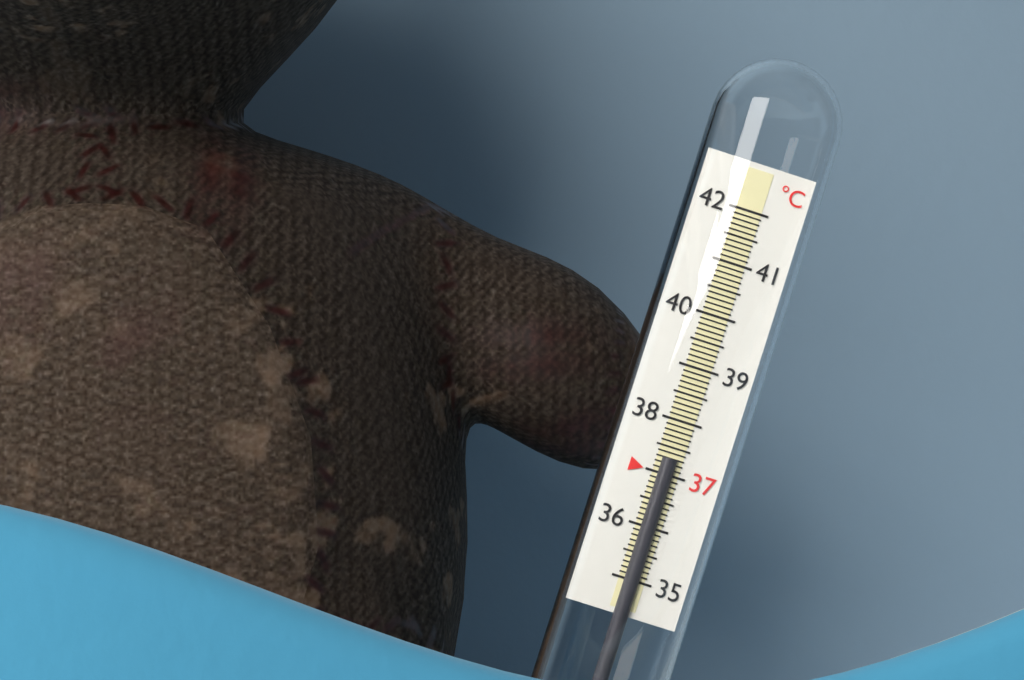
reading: 37.3 °C
